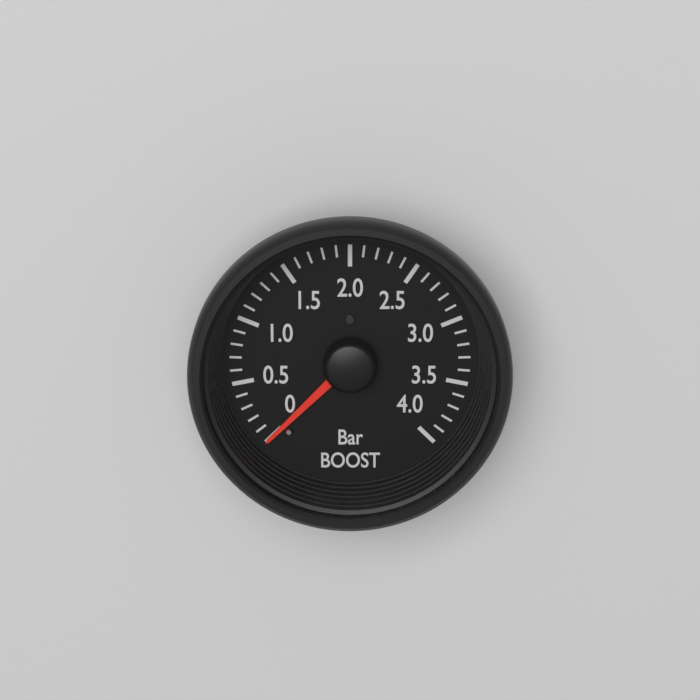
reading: 0.0 bar
